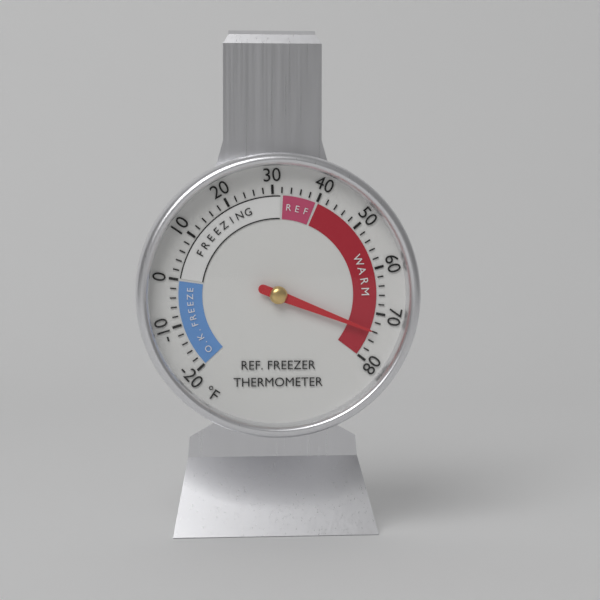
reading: 74 °F
